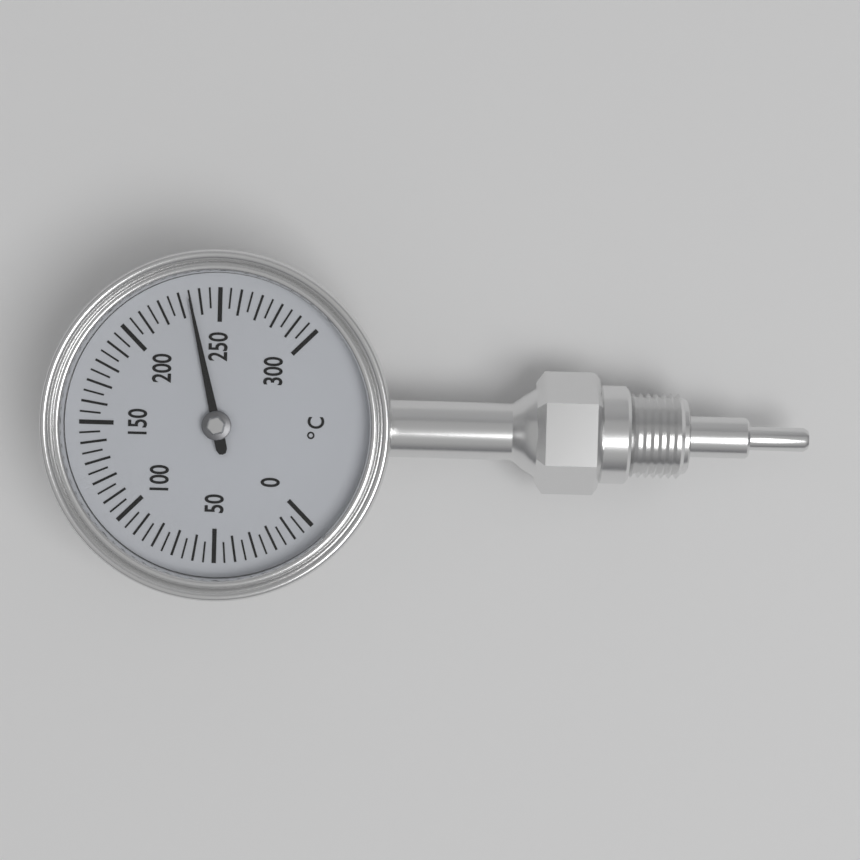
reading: 235 °C
